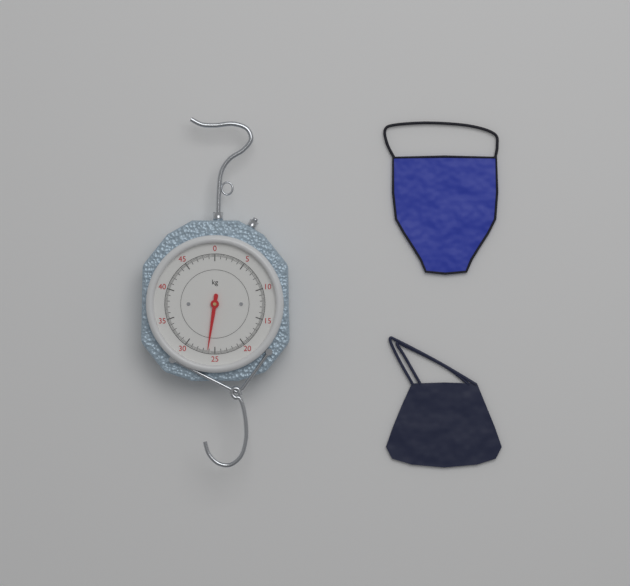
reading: 26.2 kg
